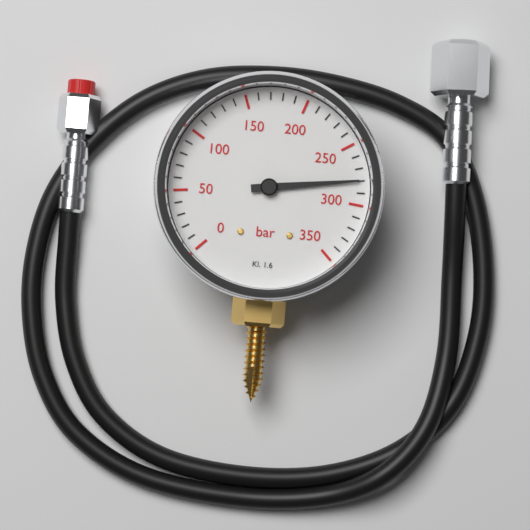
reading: 280 bar
